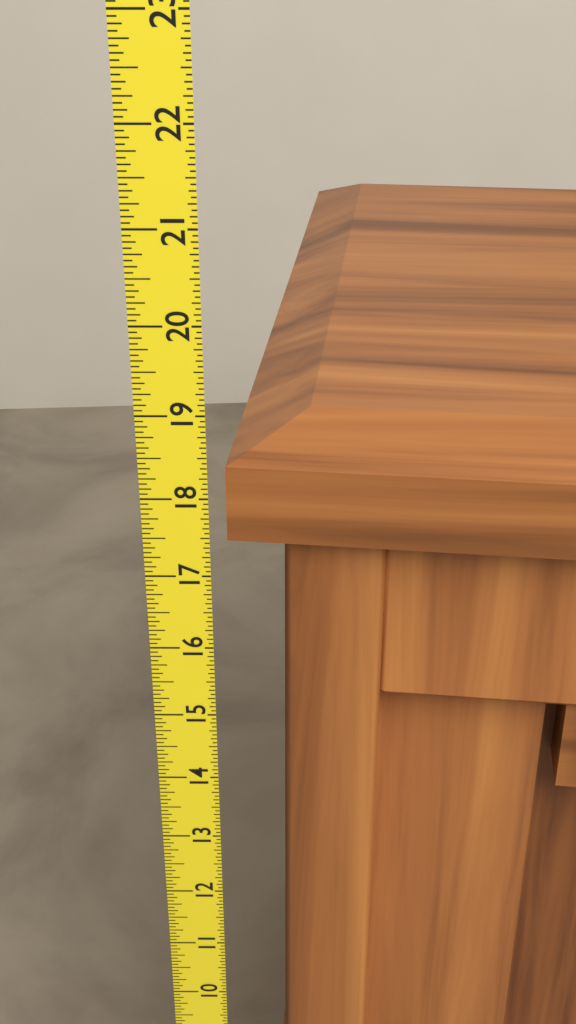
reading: 18.6250 (no unit)
